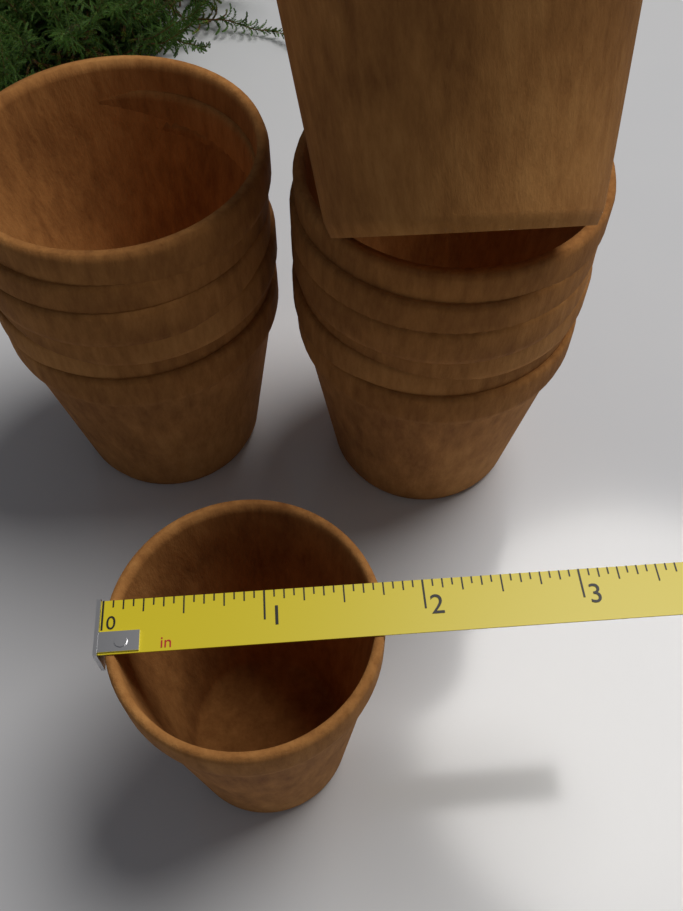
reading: 1.7500 in
